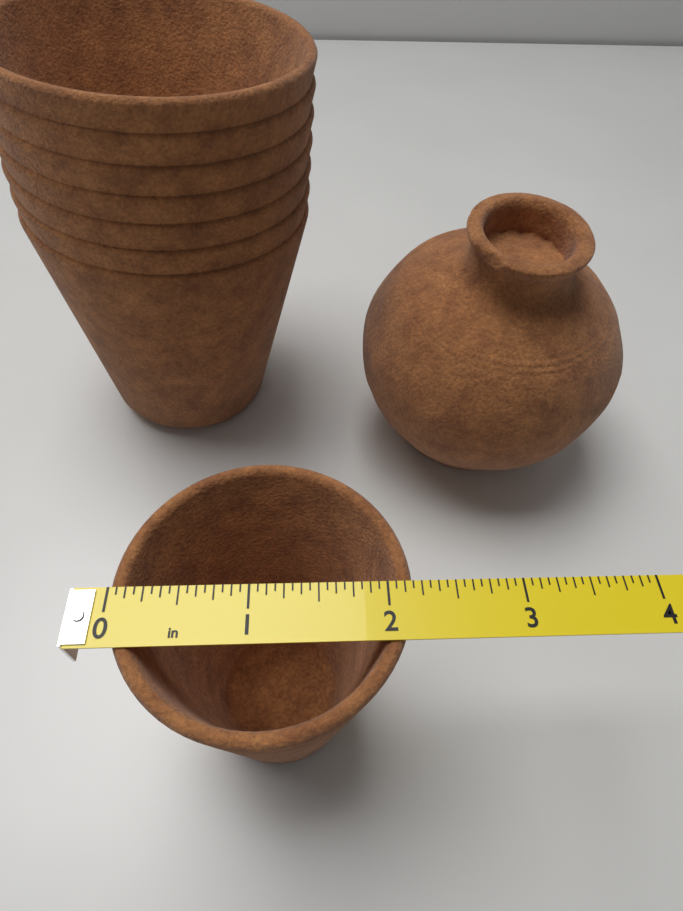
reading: 2.1875 in
